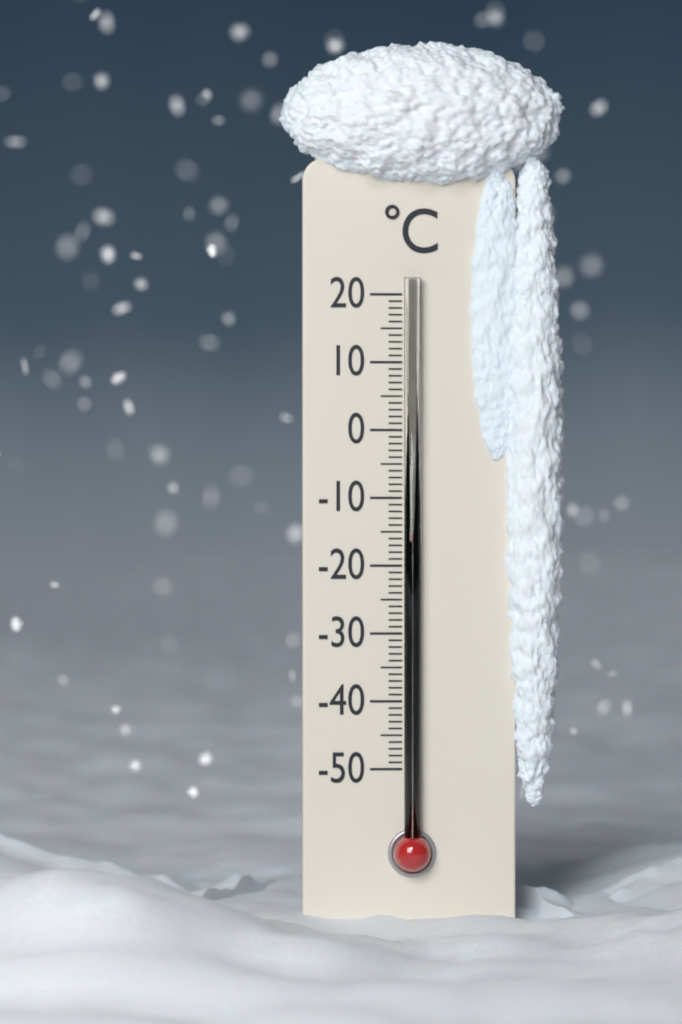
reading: -15 °C
